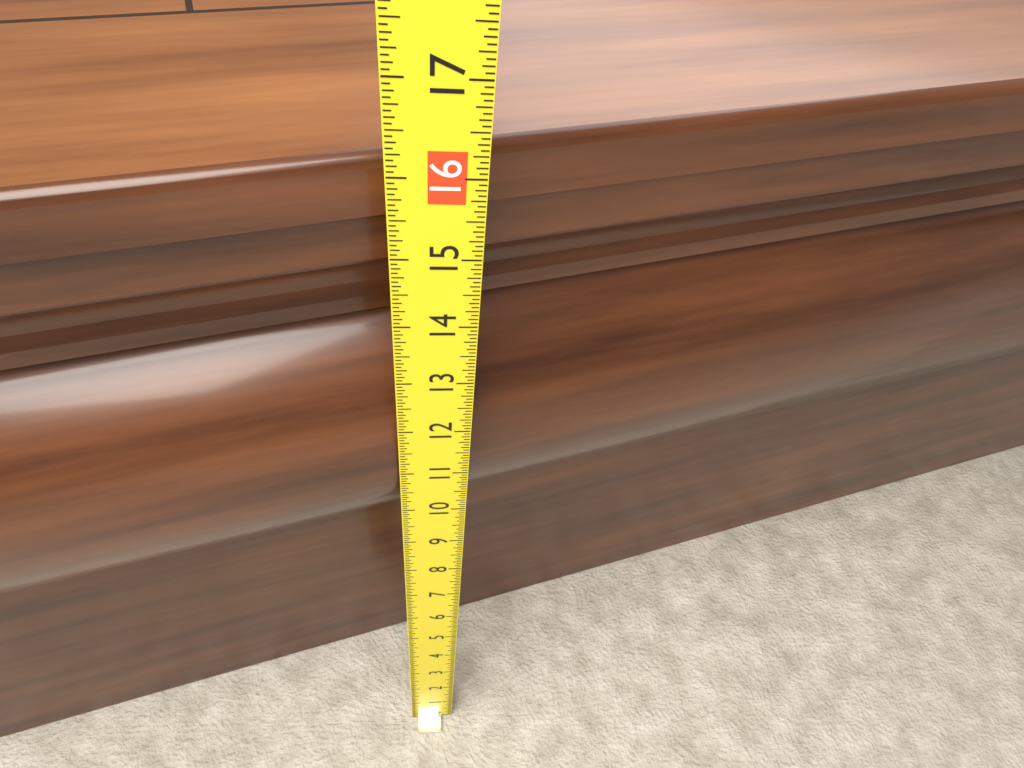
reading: 15.9375 (no unit)
